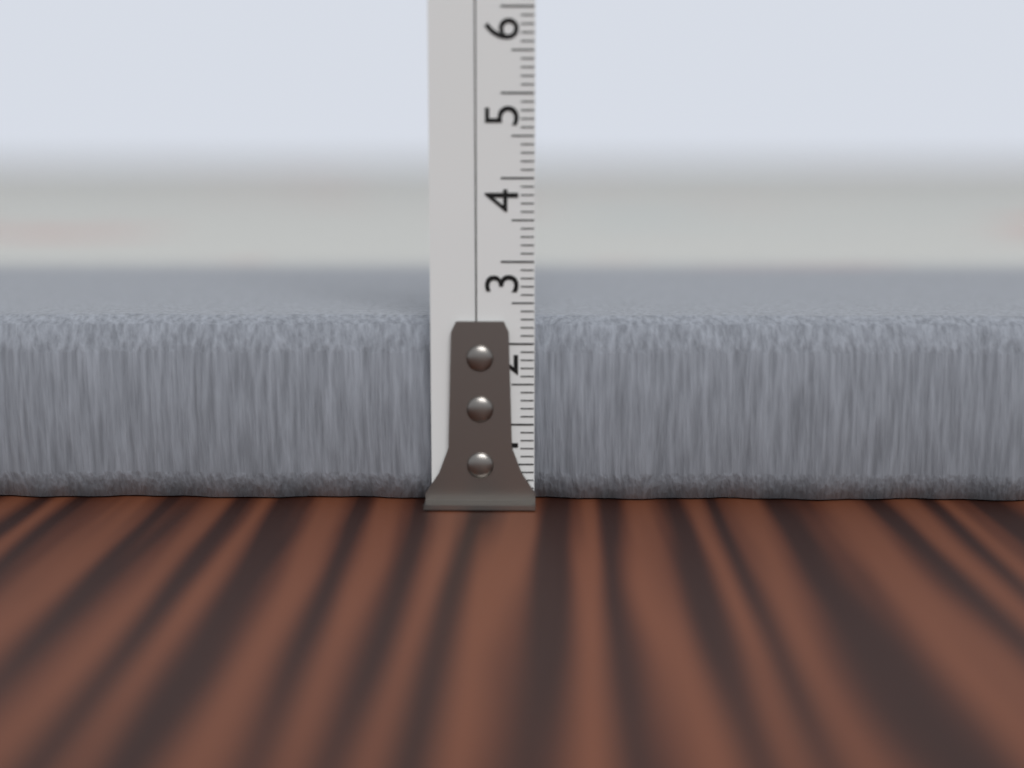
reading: 2.3 cm
